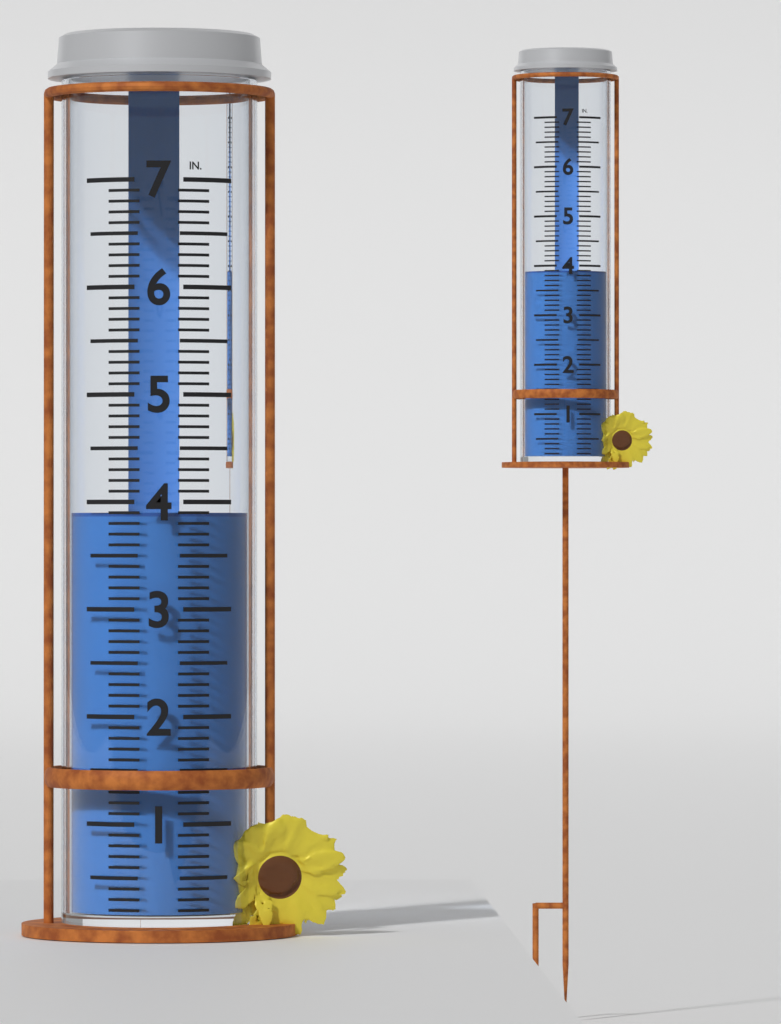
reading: 3.9 in
